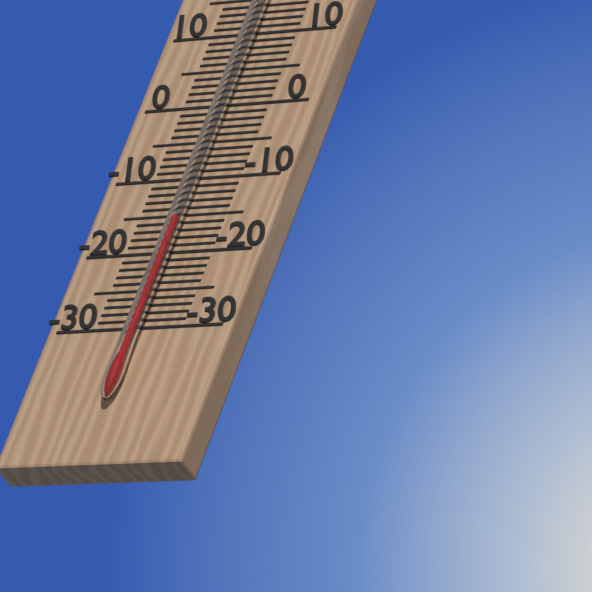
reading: -16 °C
